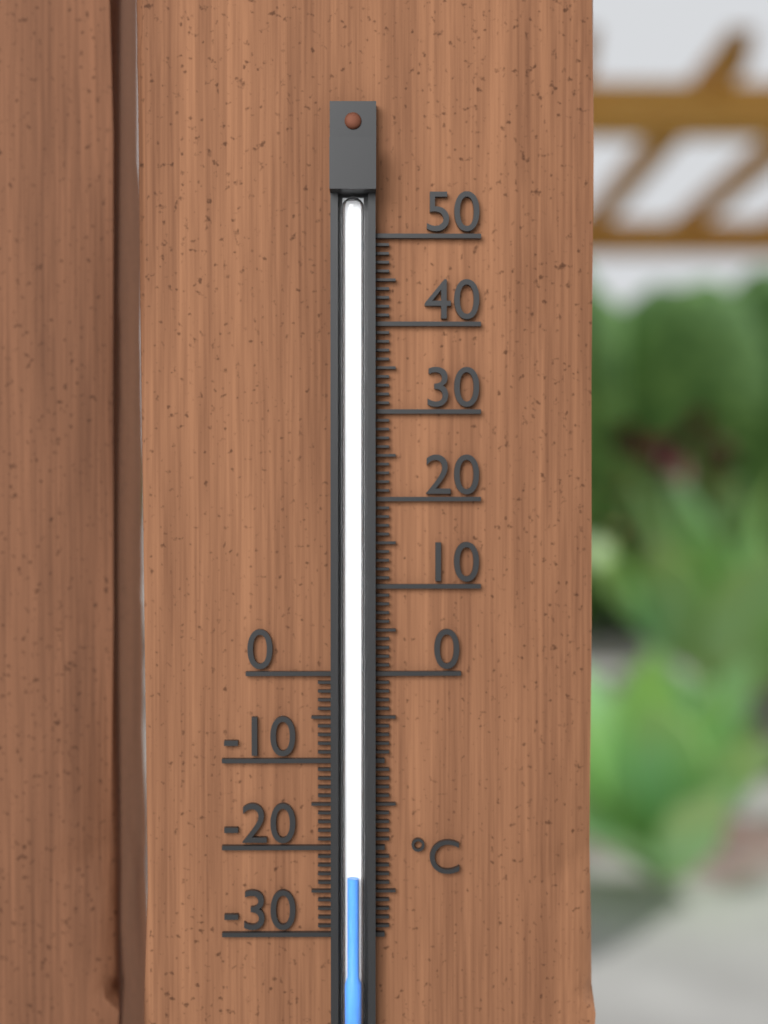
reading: -23 °C
